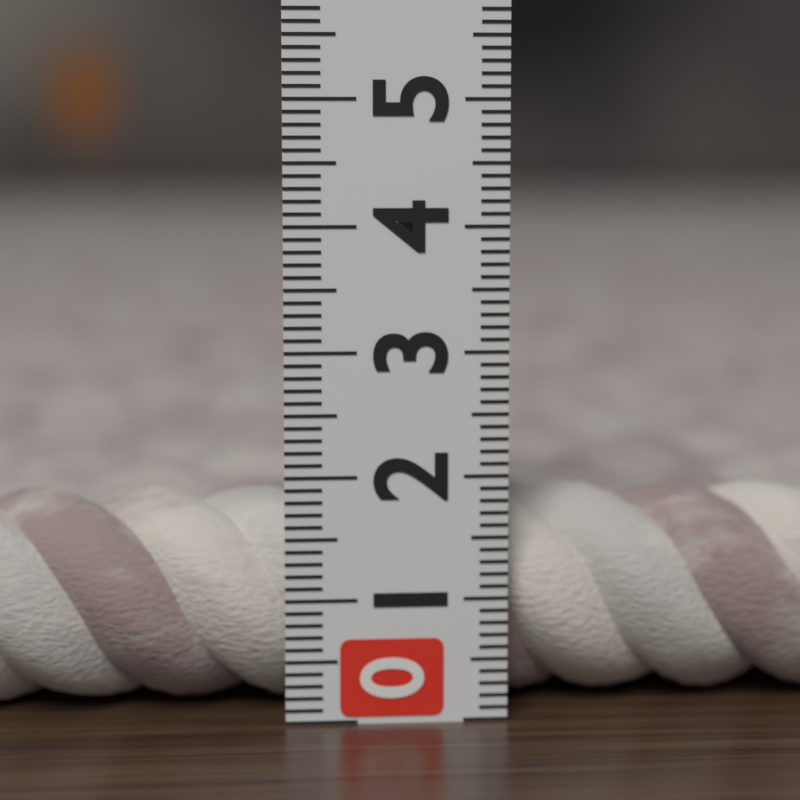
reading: 1.8 (no unit)
